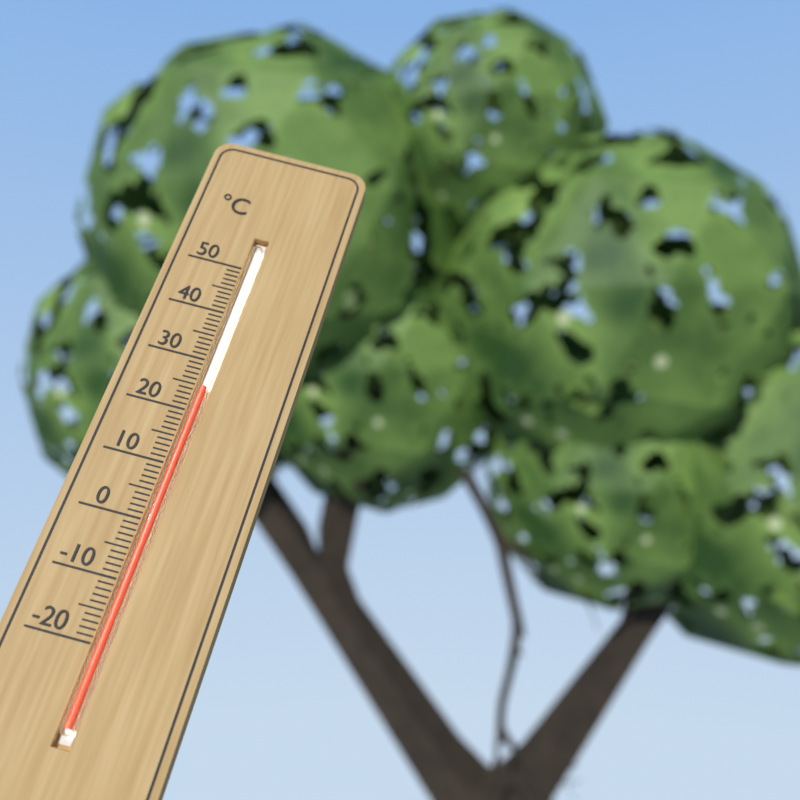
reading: 25 °C
